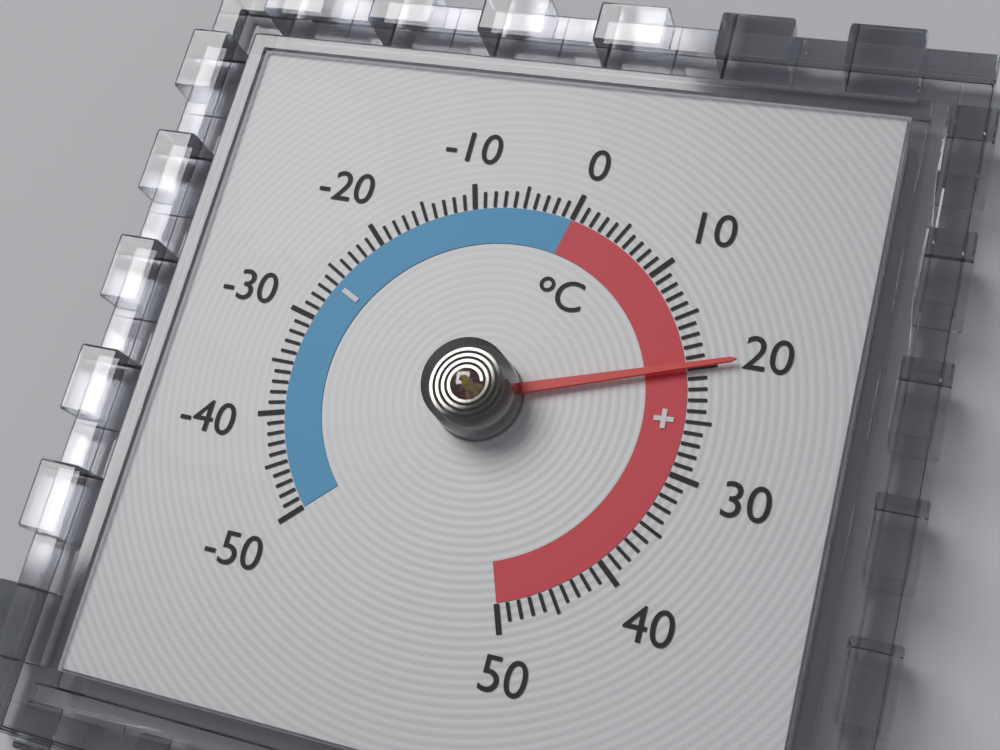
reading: 20 °C
